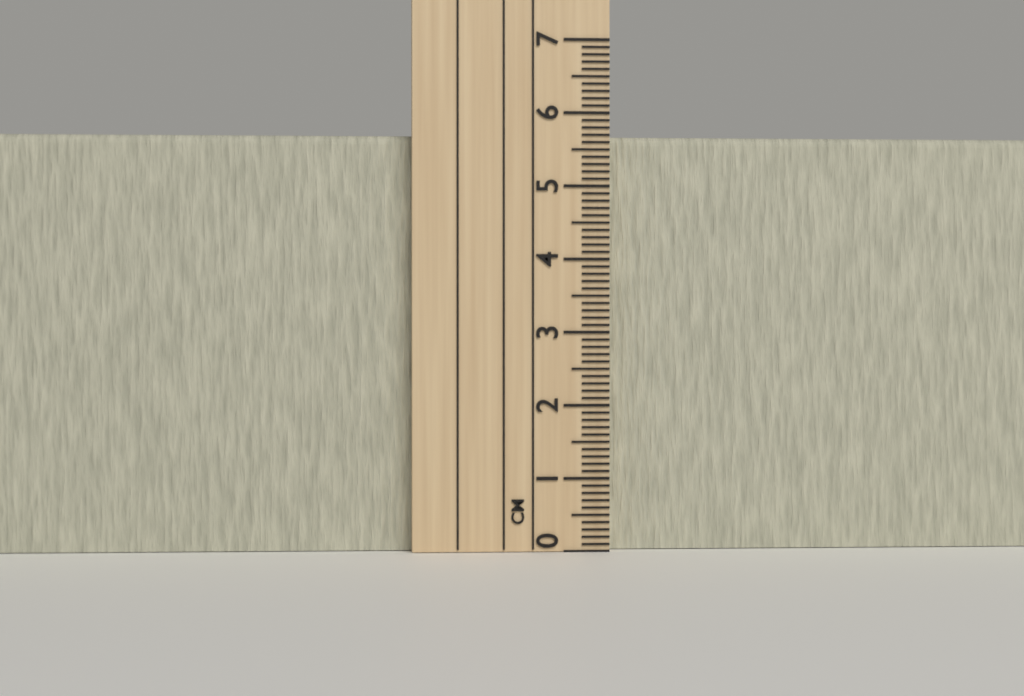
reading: 5.7 cm
